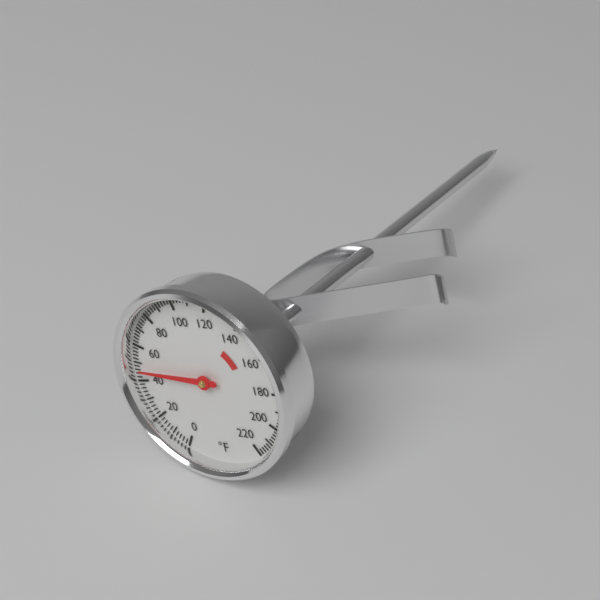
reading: 46 °F
